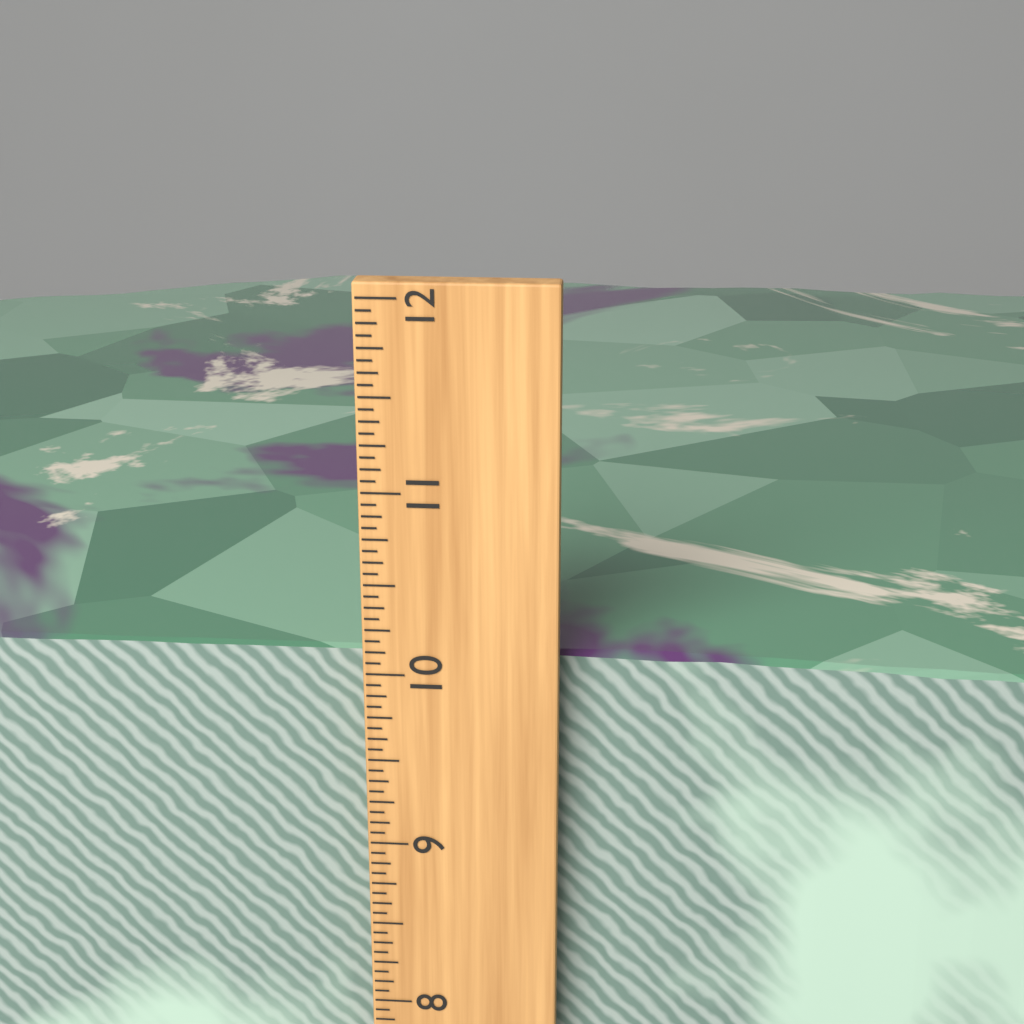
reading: 10.0625 inch
